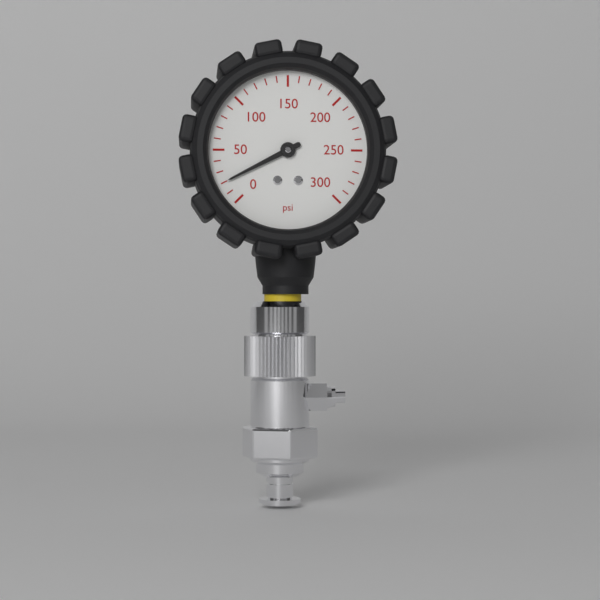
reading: 20 psi
